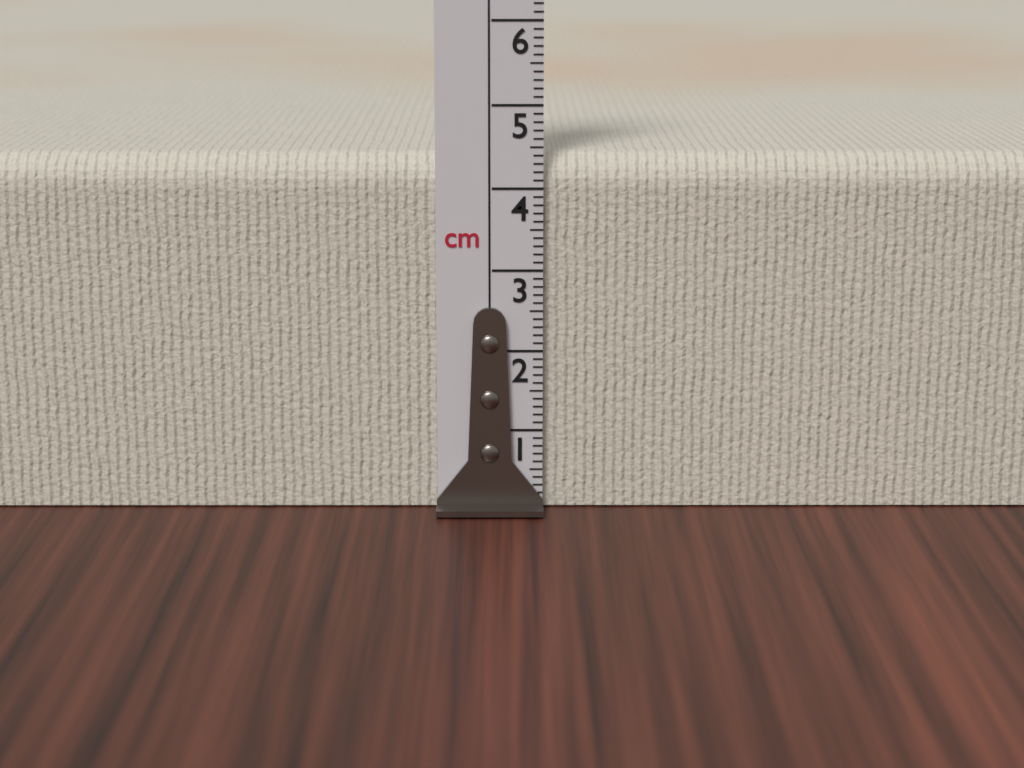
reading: 4.4 cm
